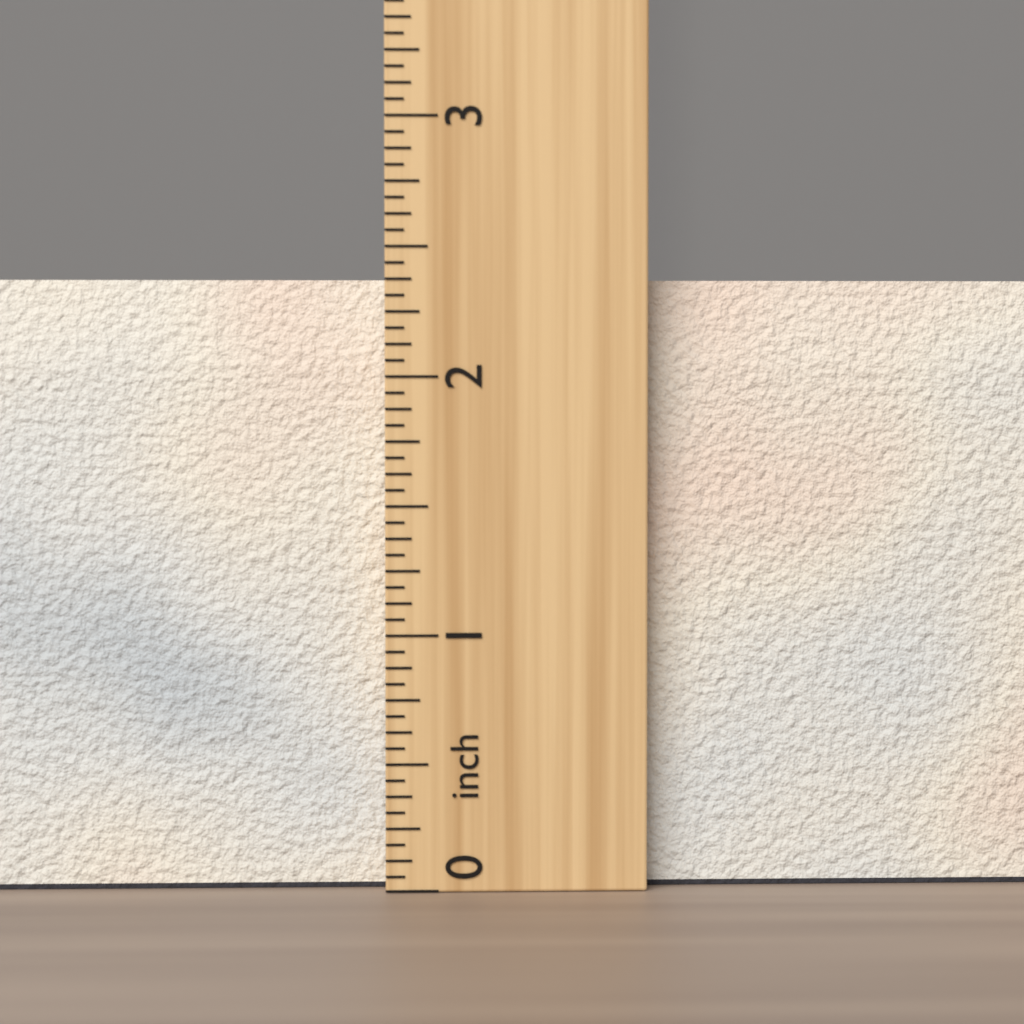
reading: 2.3750 inch
